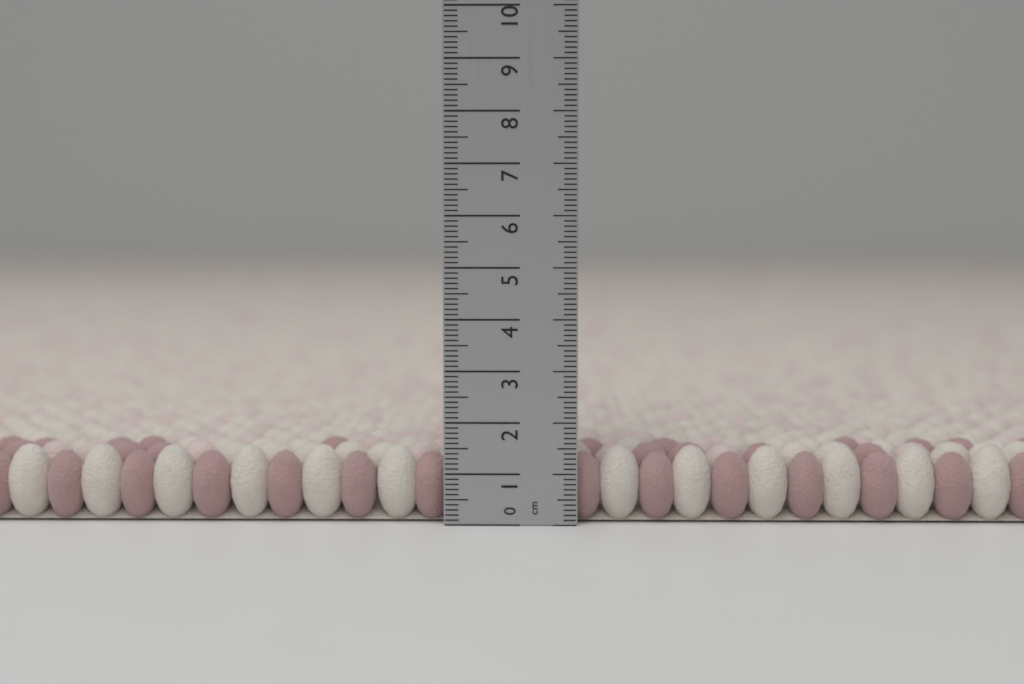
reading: 1.5 cm
